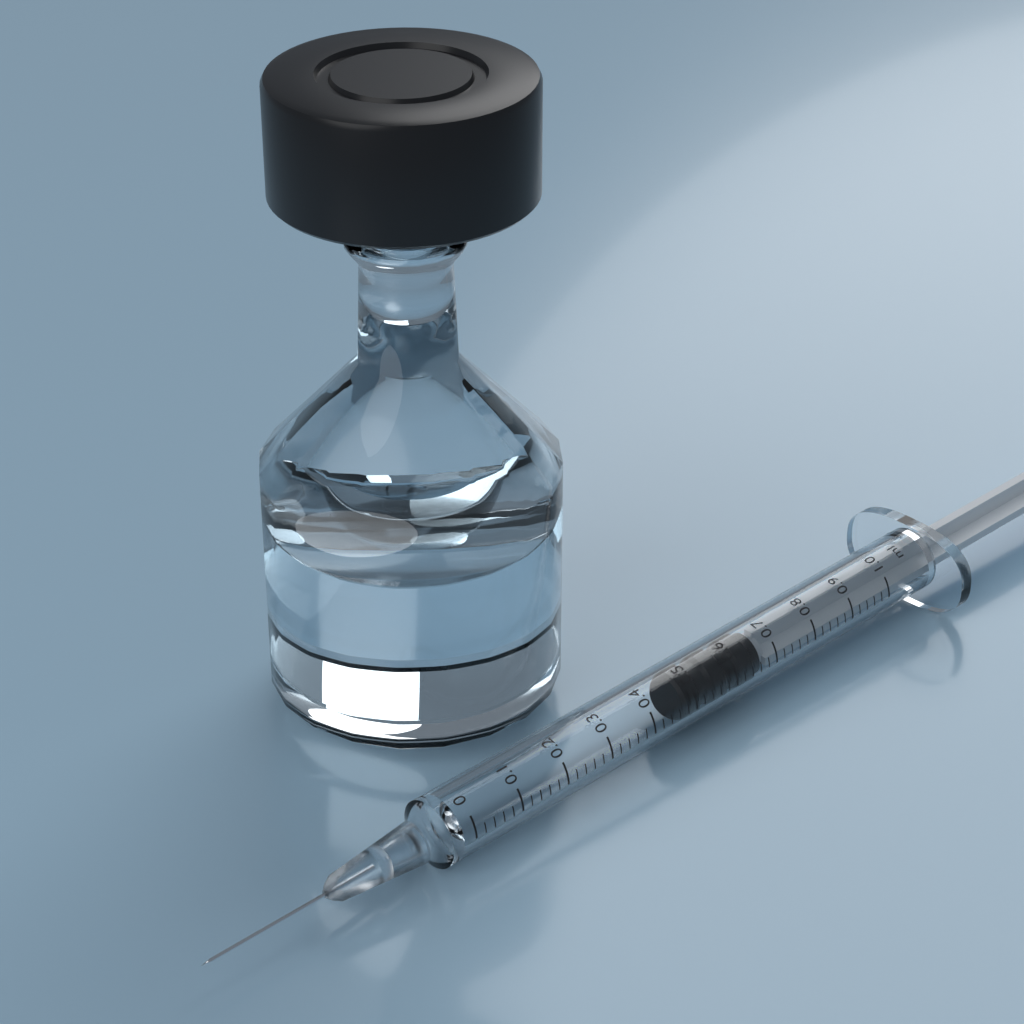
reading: 0.48 ml
